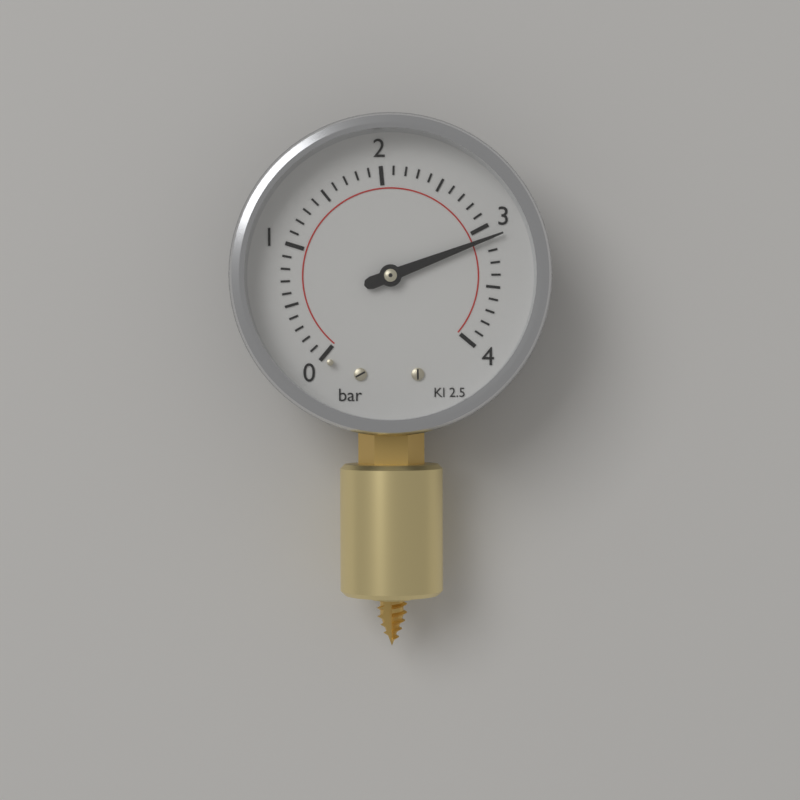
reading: 3.1 bar
